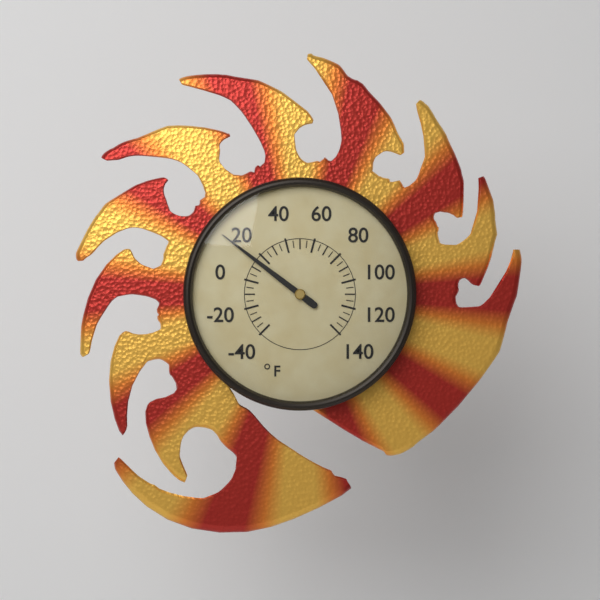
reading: 15 °F
